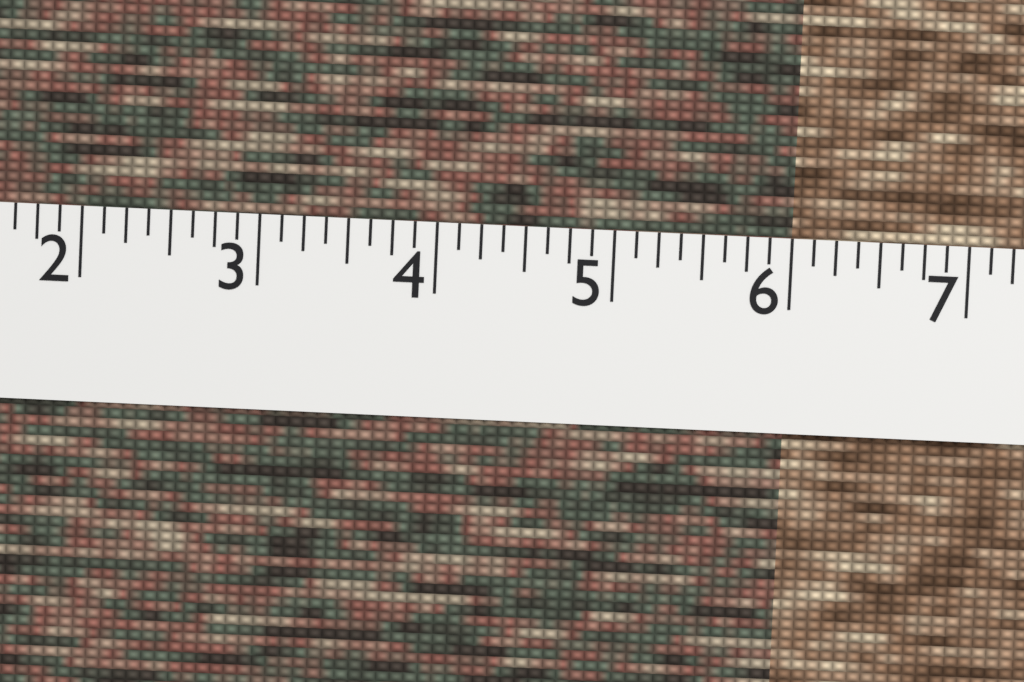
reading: 6.000 (no unit)
